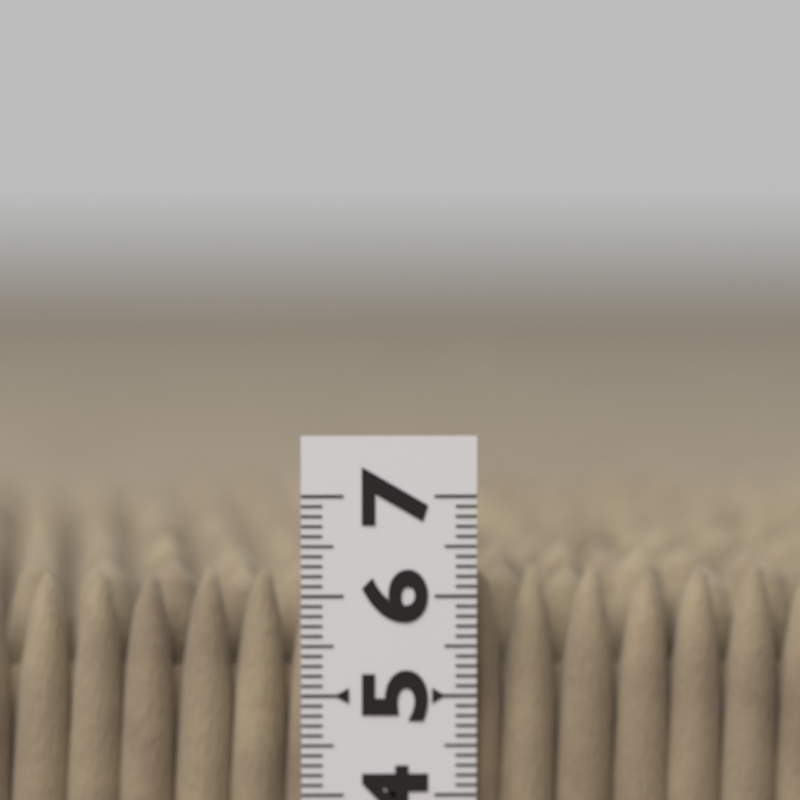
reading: 6.4 (no unit)
